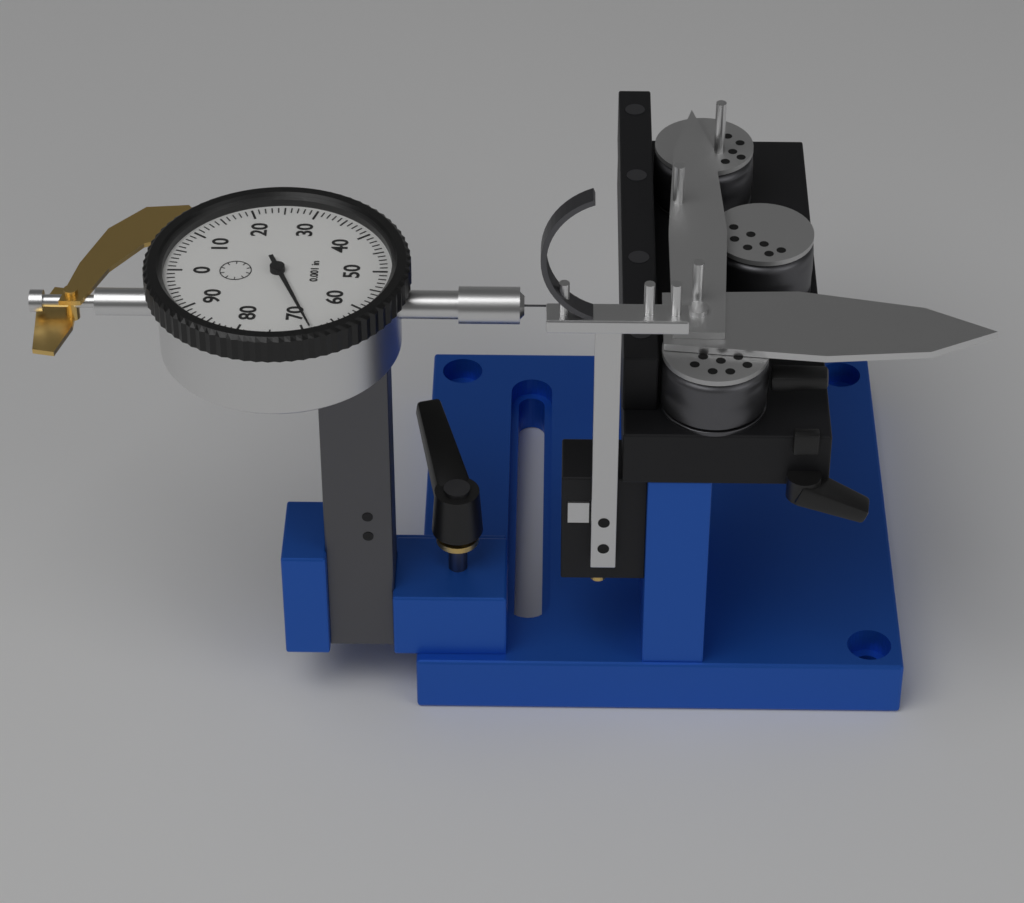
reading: 0.069 in
